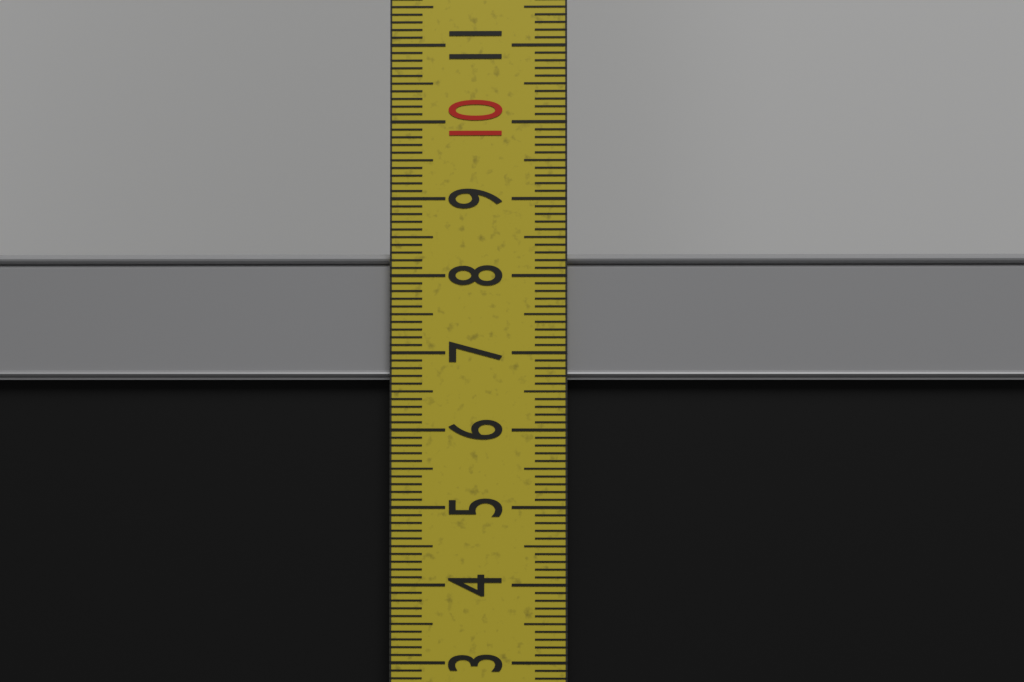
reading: 8.3 cm
